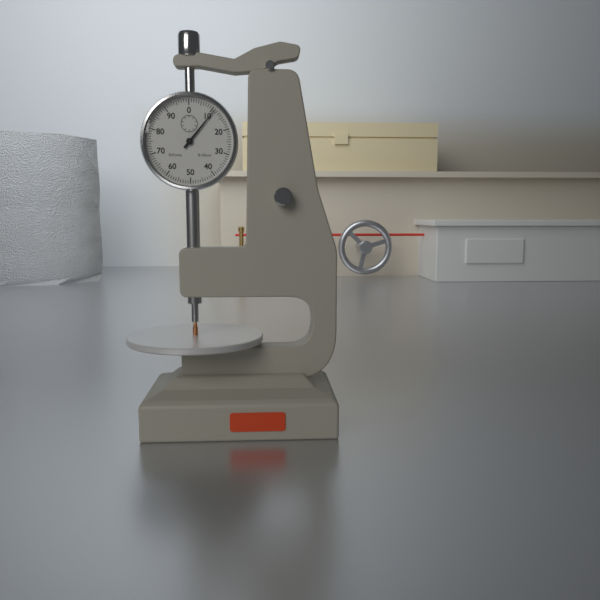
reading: 0.11 mm
